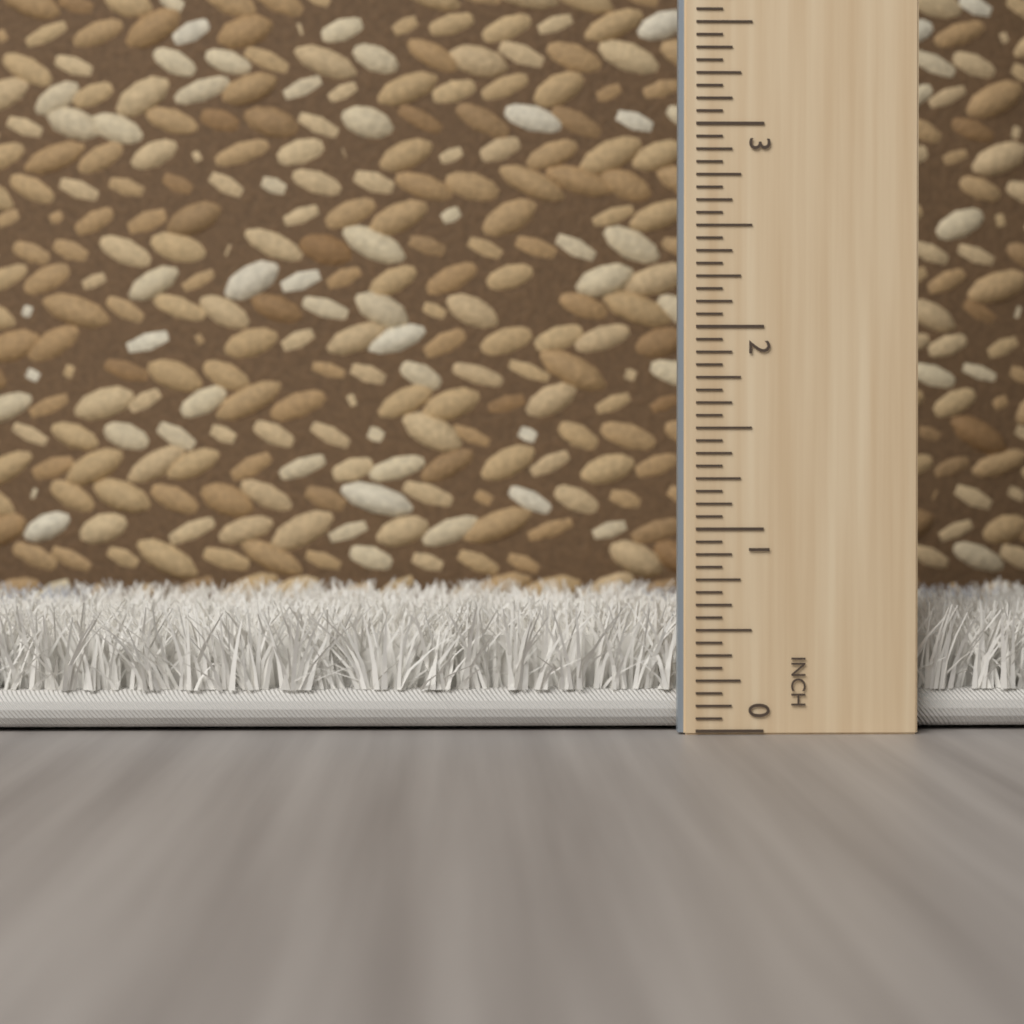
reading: 0.6250 inch
